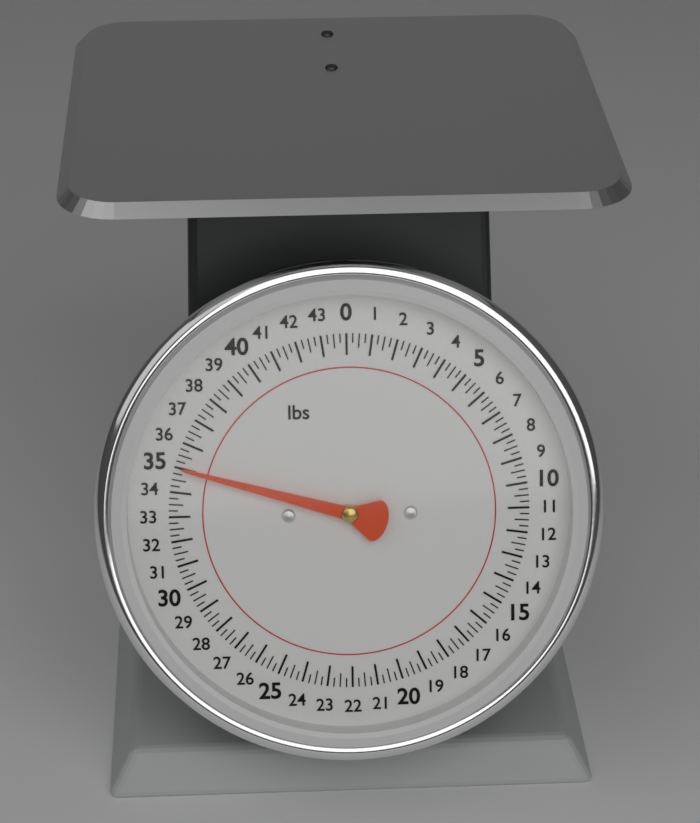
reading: 35.00 lbs
